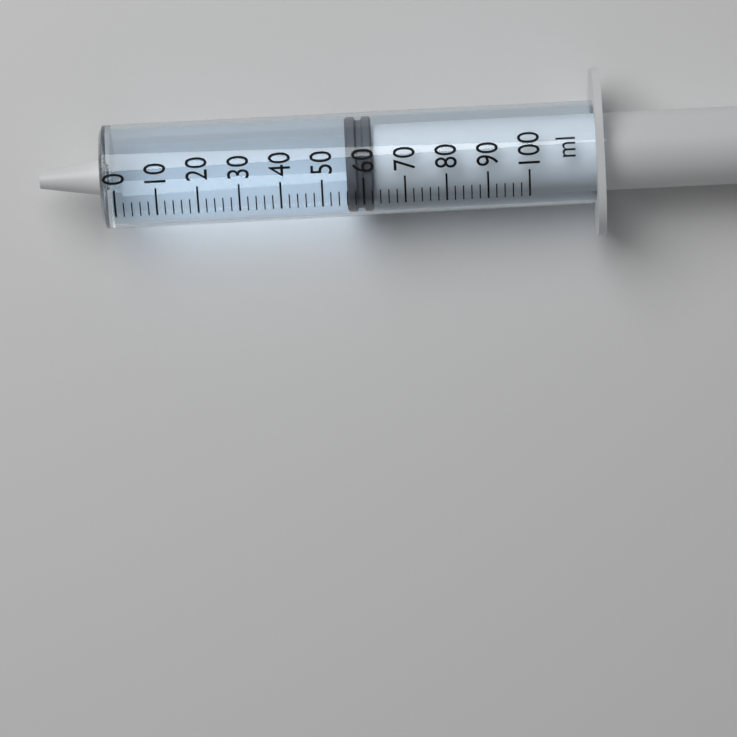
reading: 56 ml
